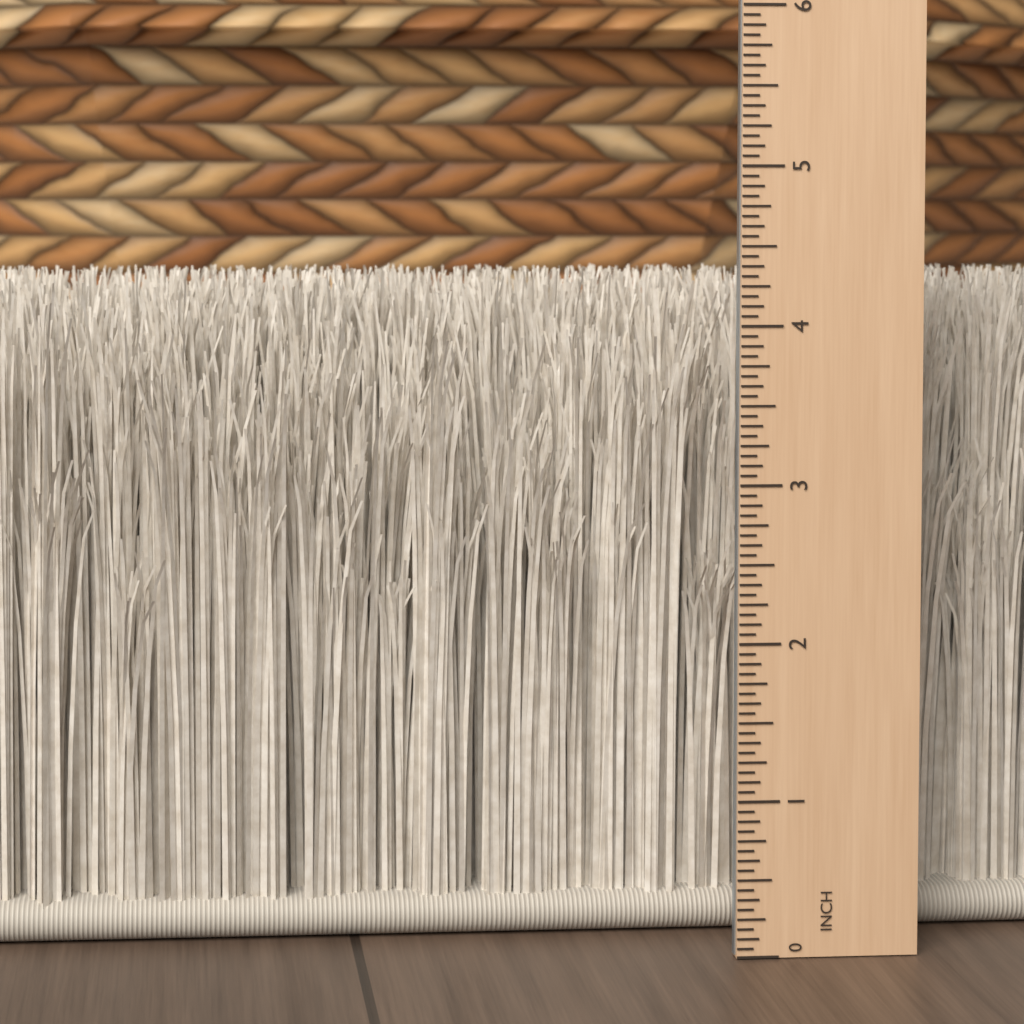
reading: 4.3125 in
